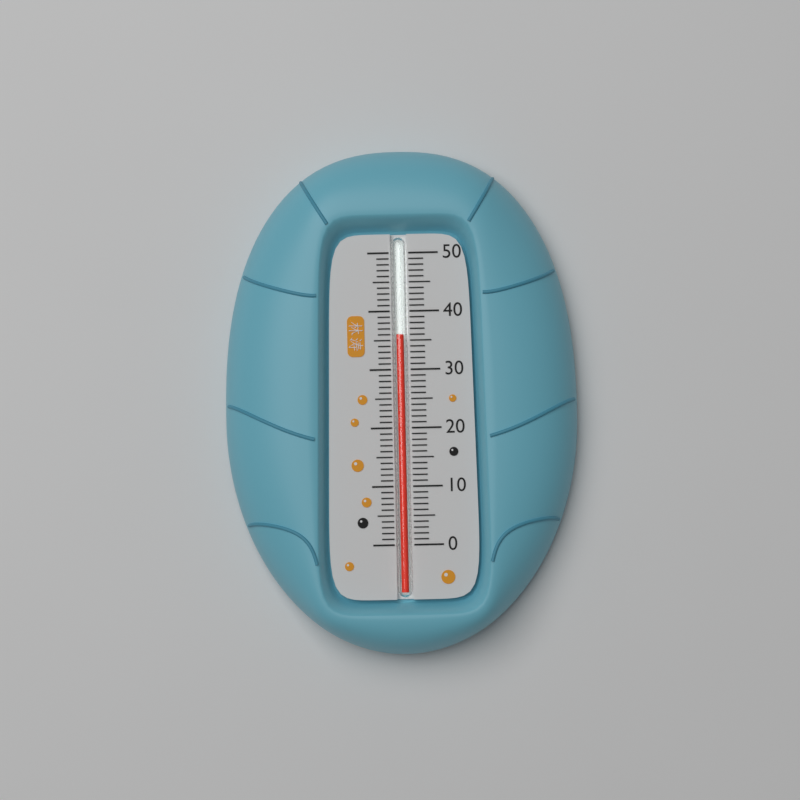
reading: 36 (no unit)
